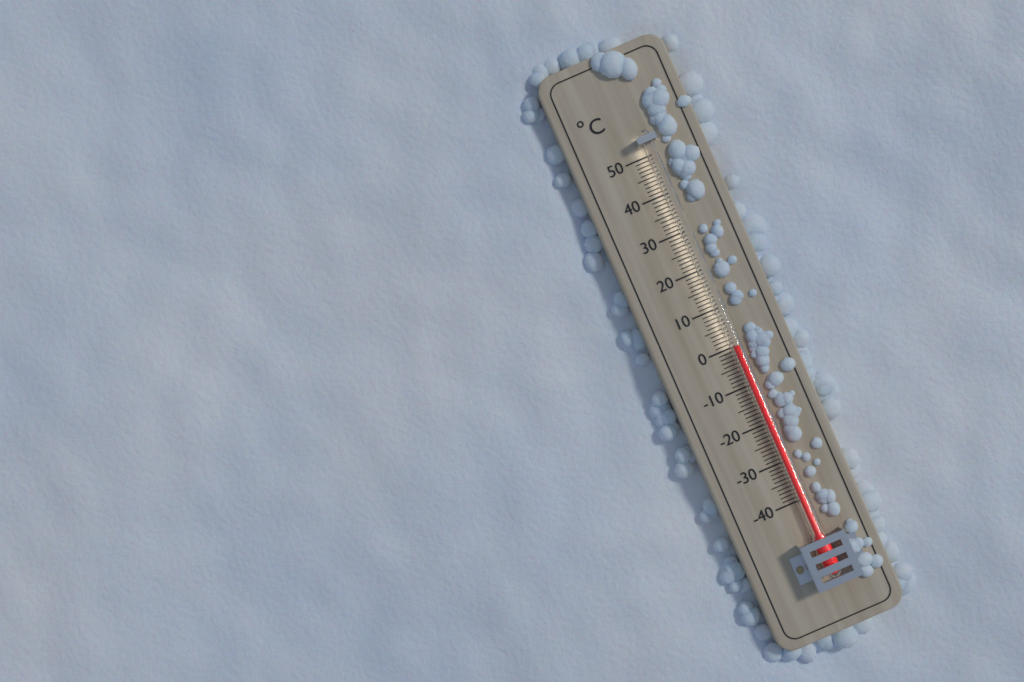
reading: 0 °C
